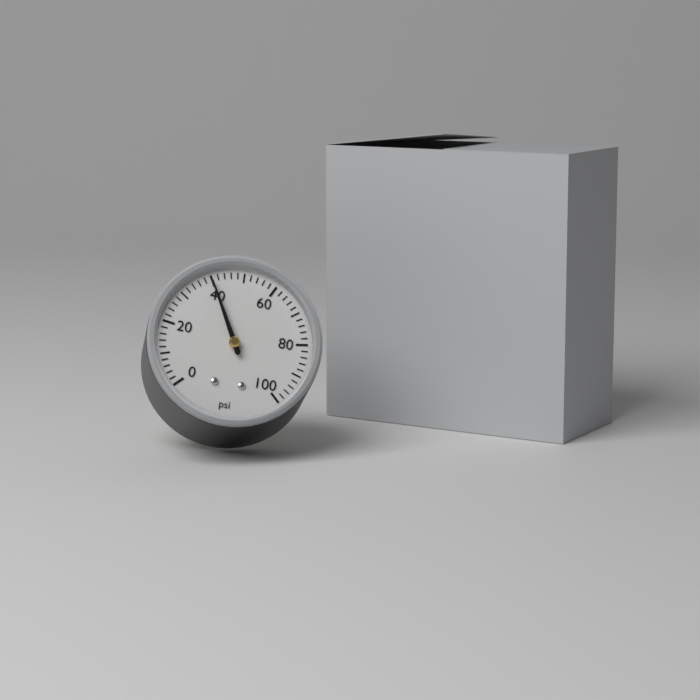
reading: 40 psi
